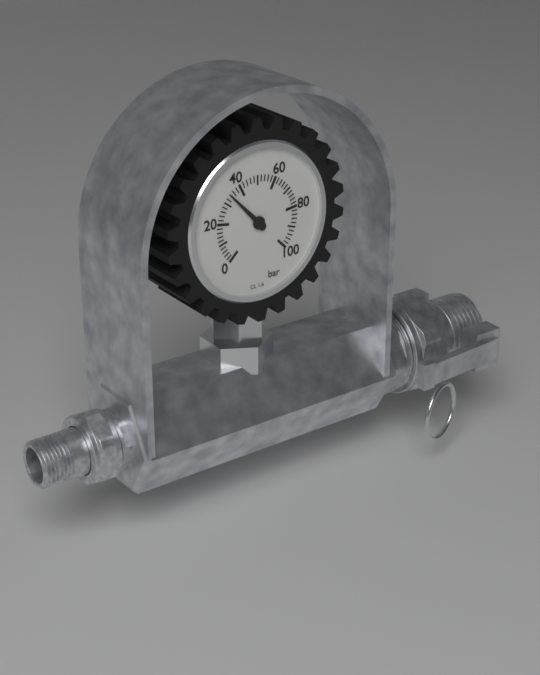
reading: 34 bar
